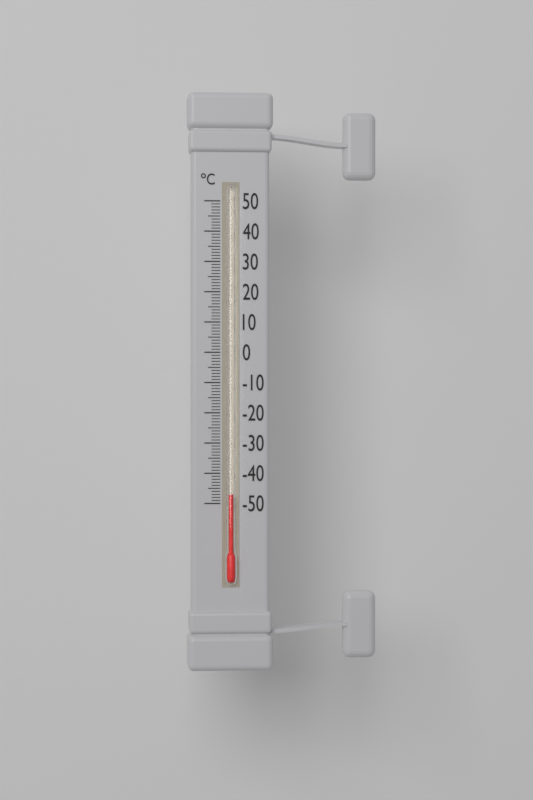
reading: -47 °C
